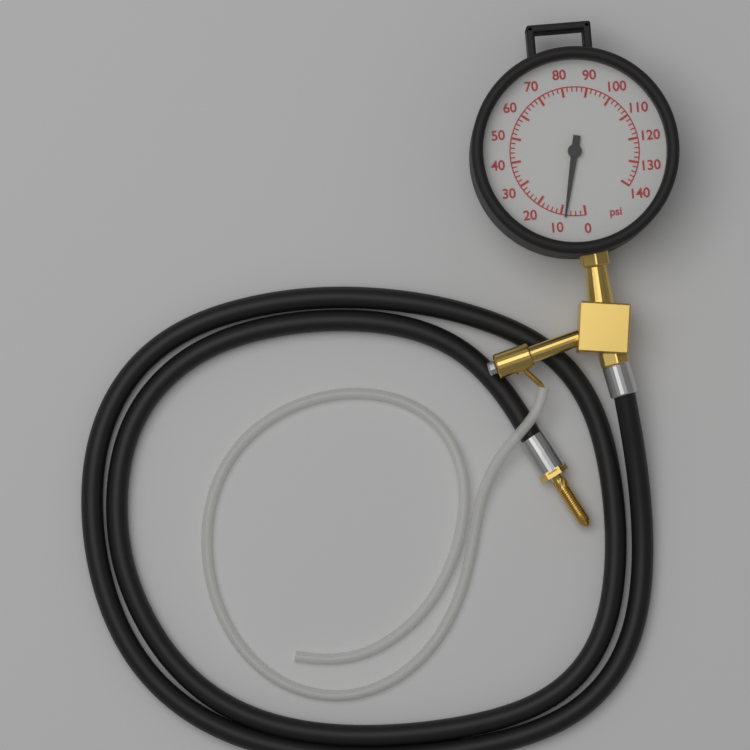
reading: 8 psi
